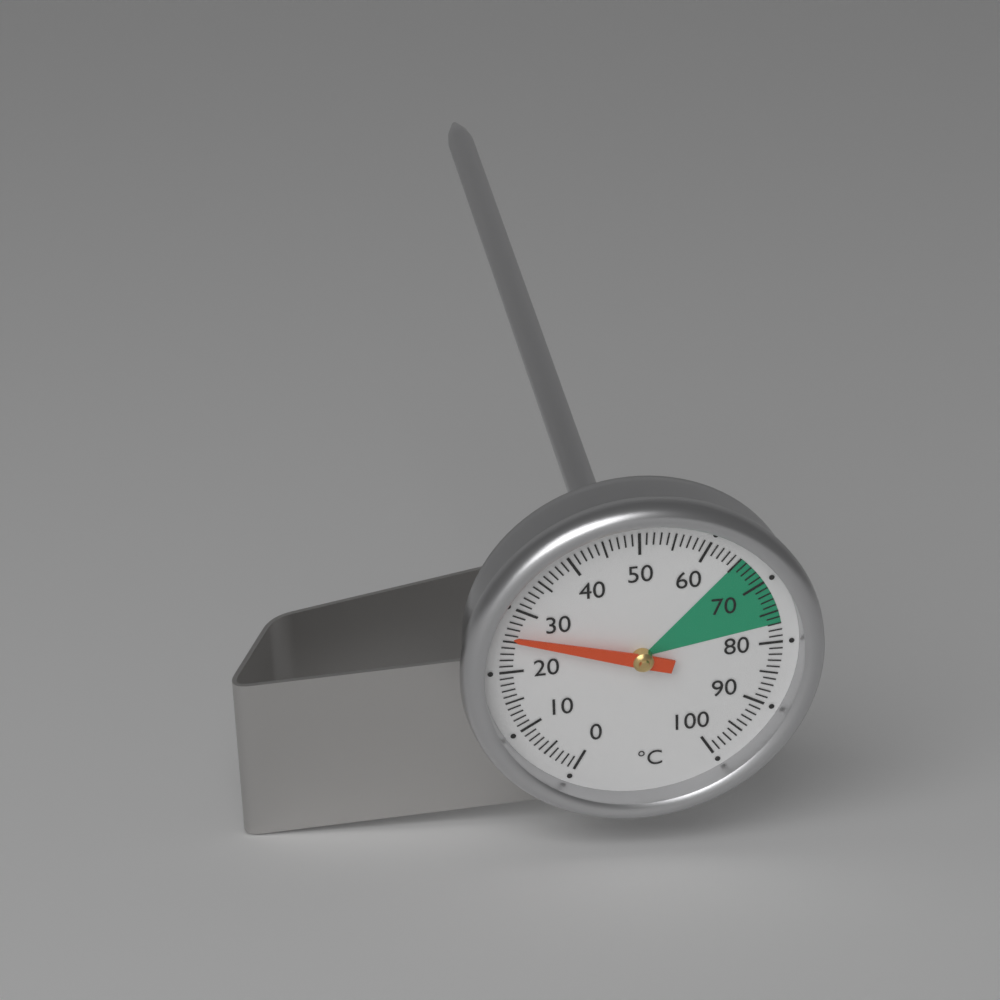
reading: 26 °C
